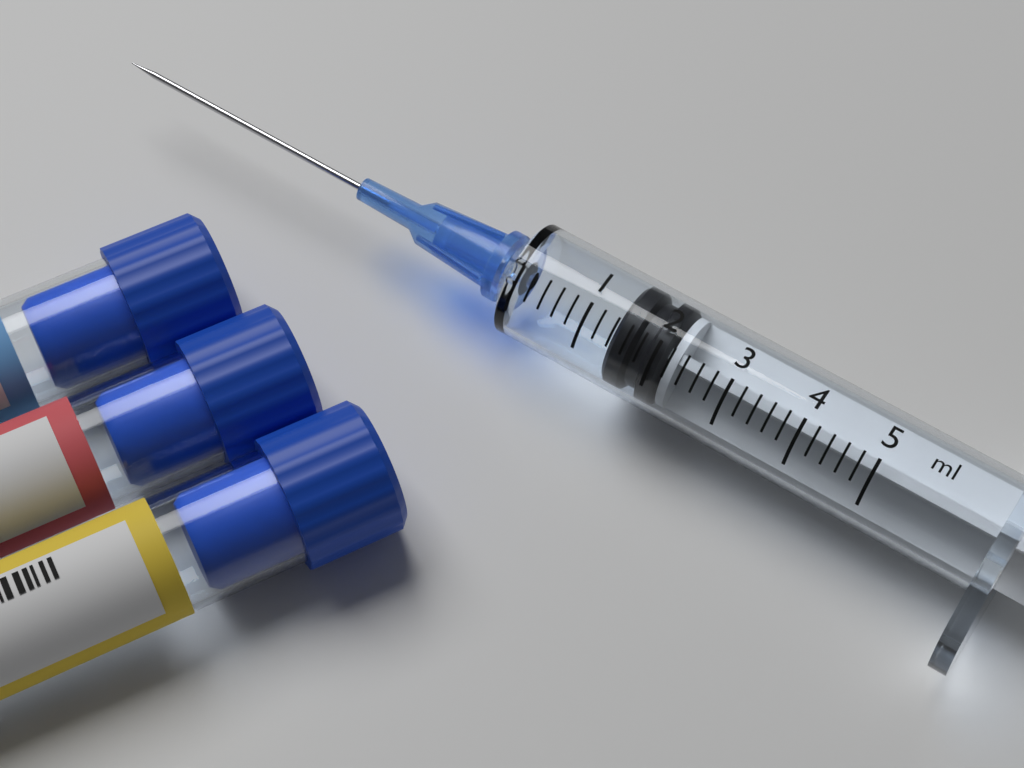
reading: 1.4 ml
